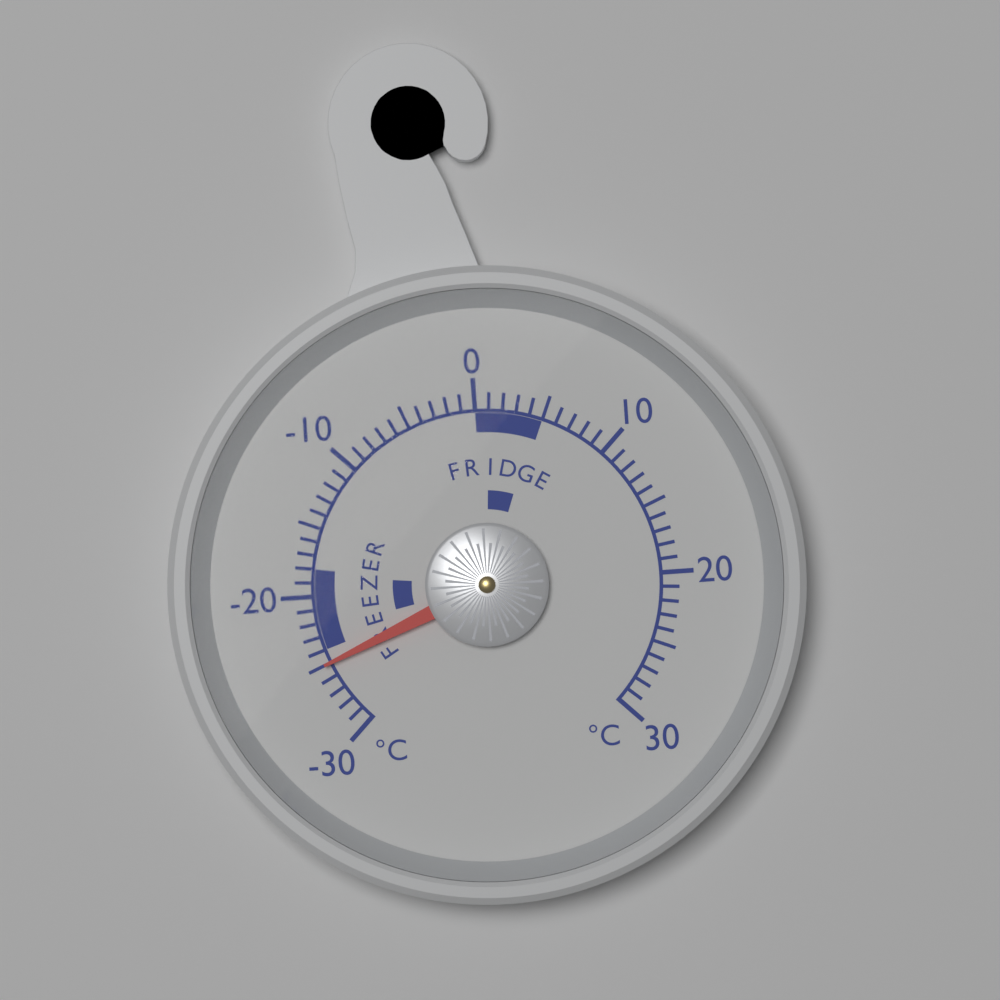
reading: -25 °C
